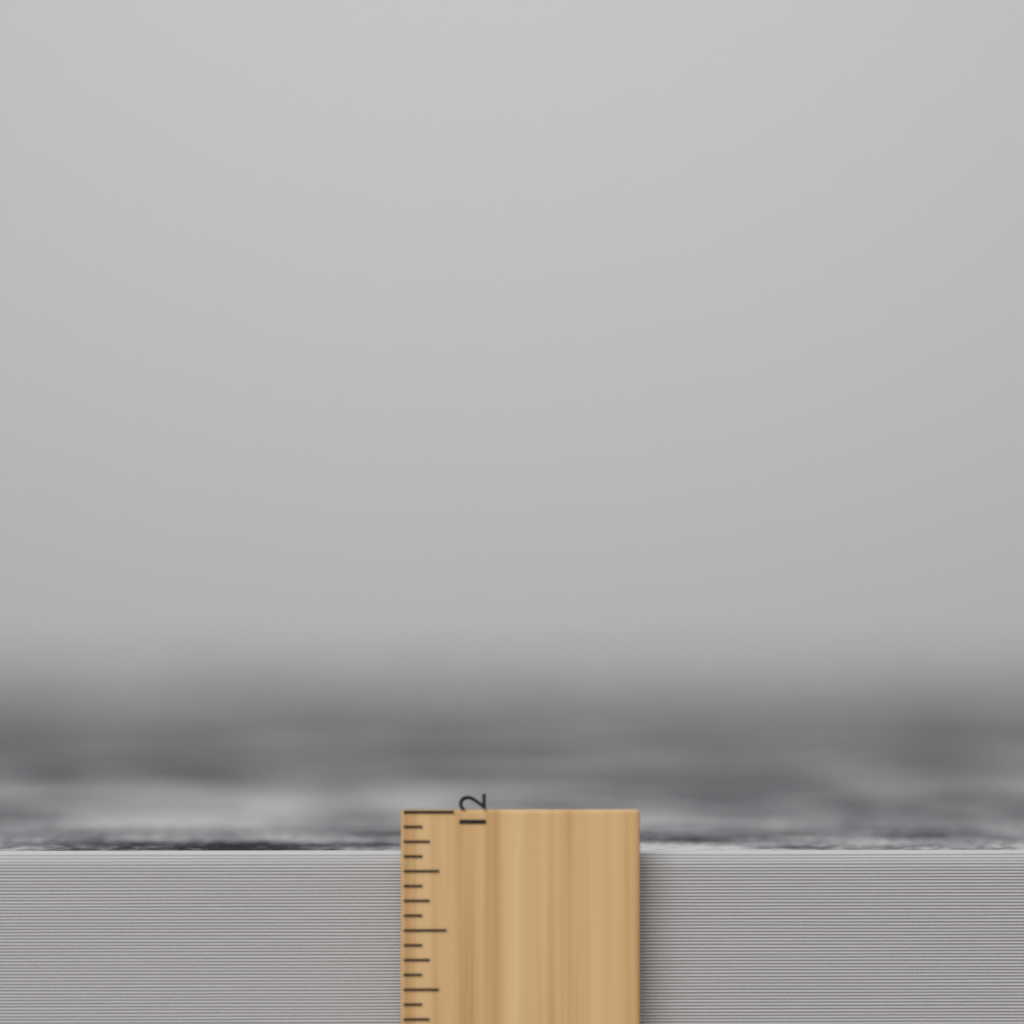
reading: 11.8125 inch
